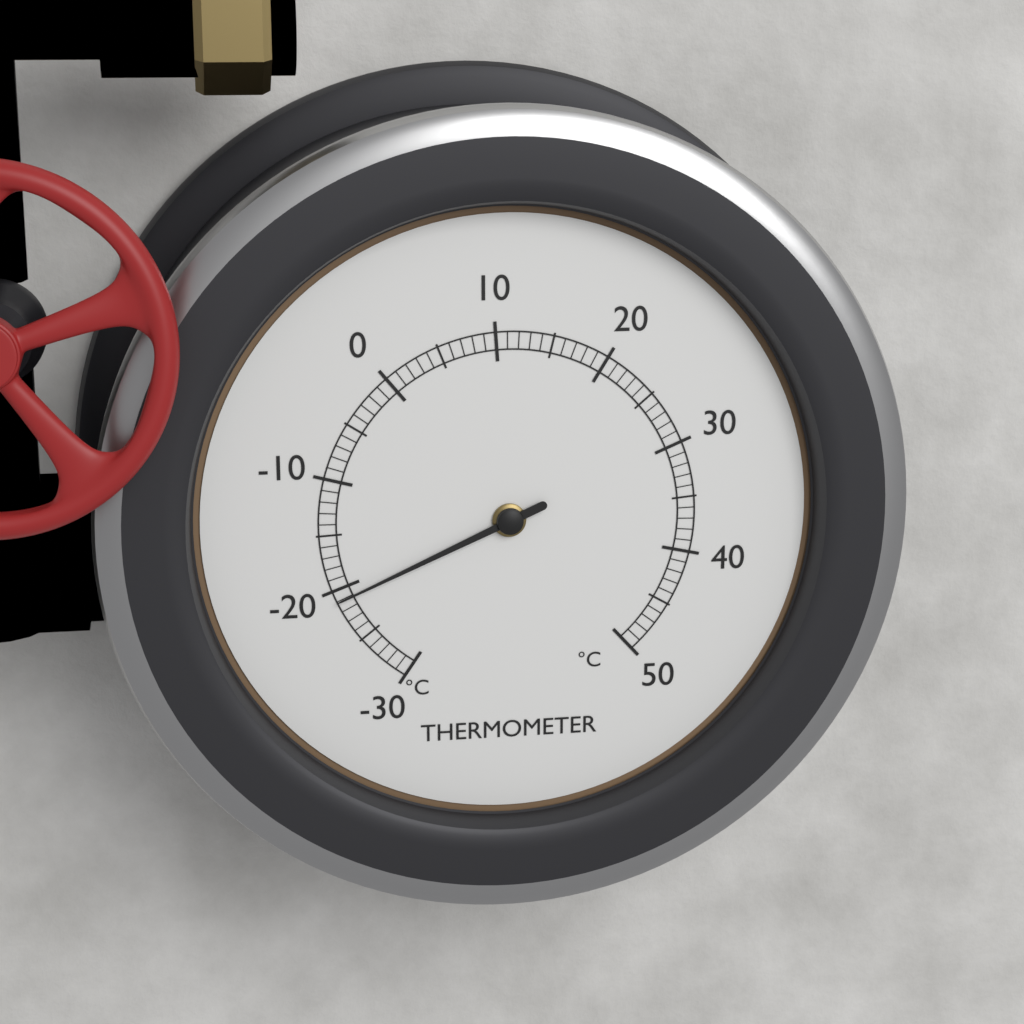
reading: -21 °C
